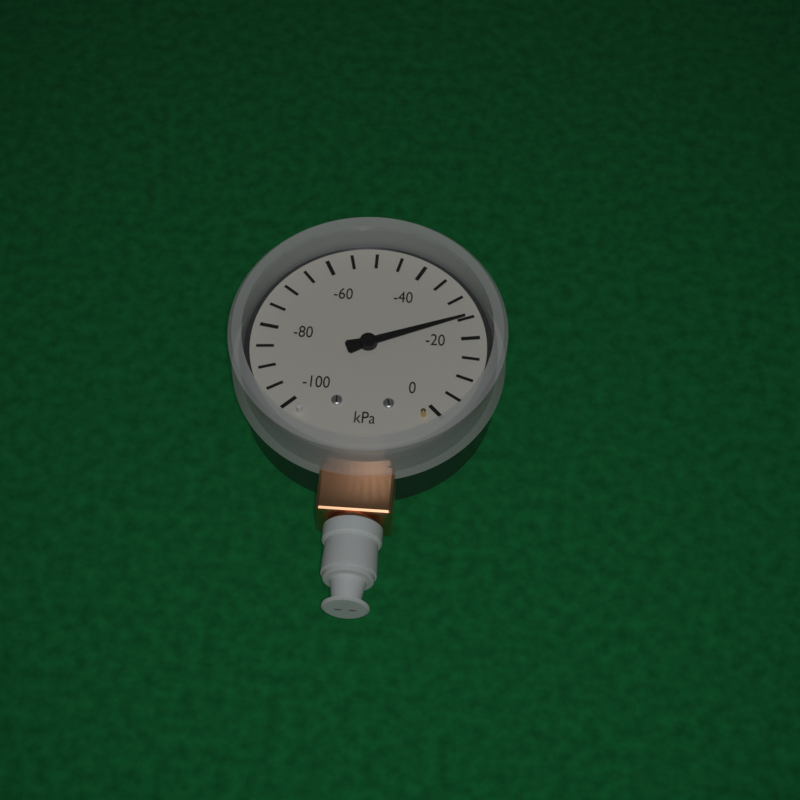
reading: -25 kPa
